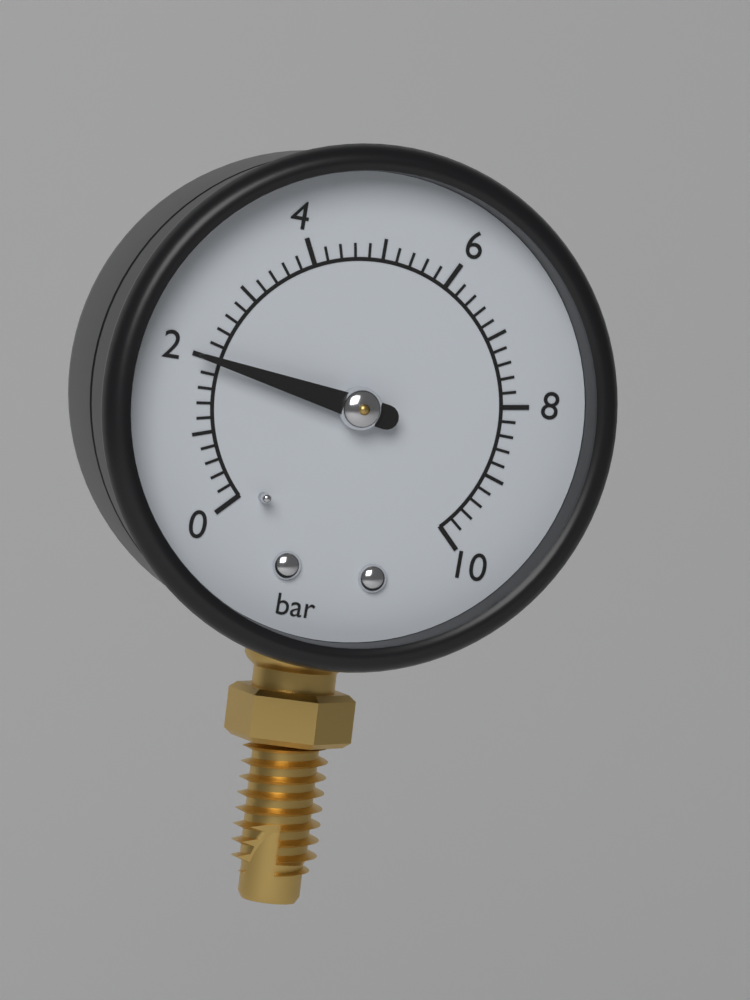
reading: 2.0 bar
